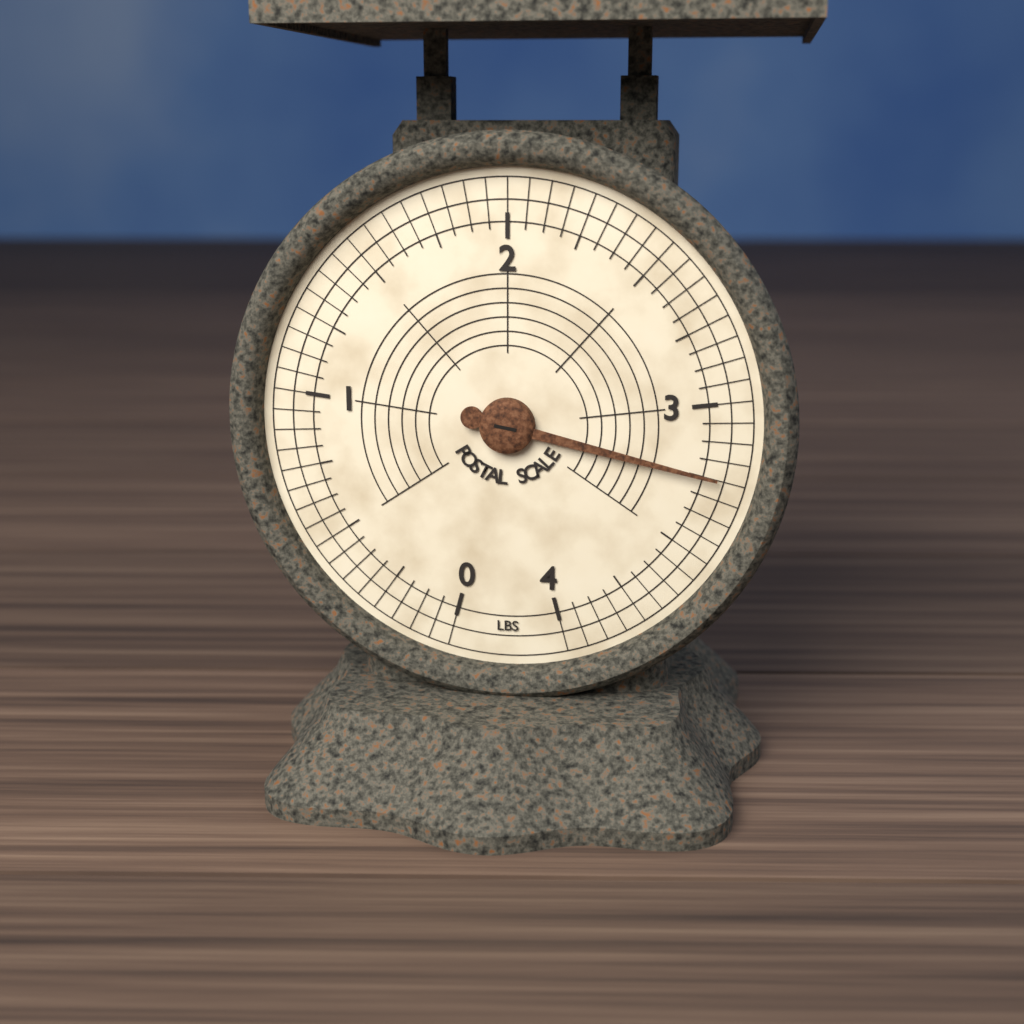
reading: 3.2500 lbs
